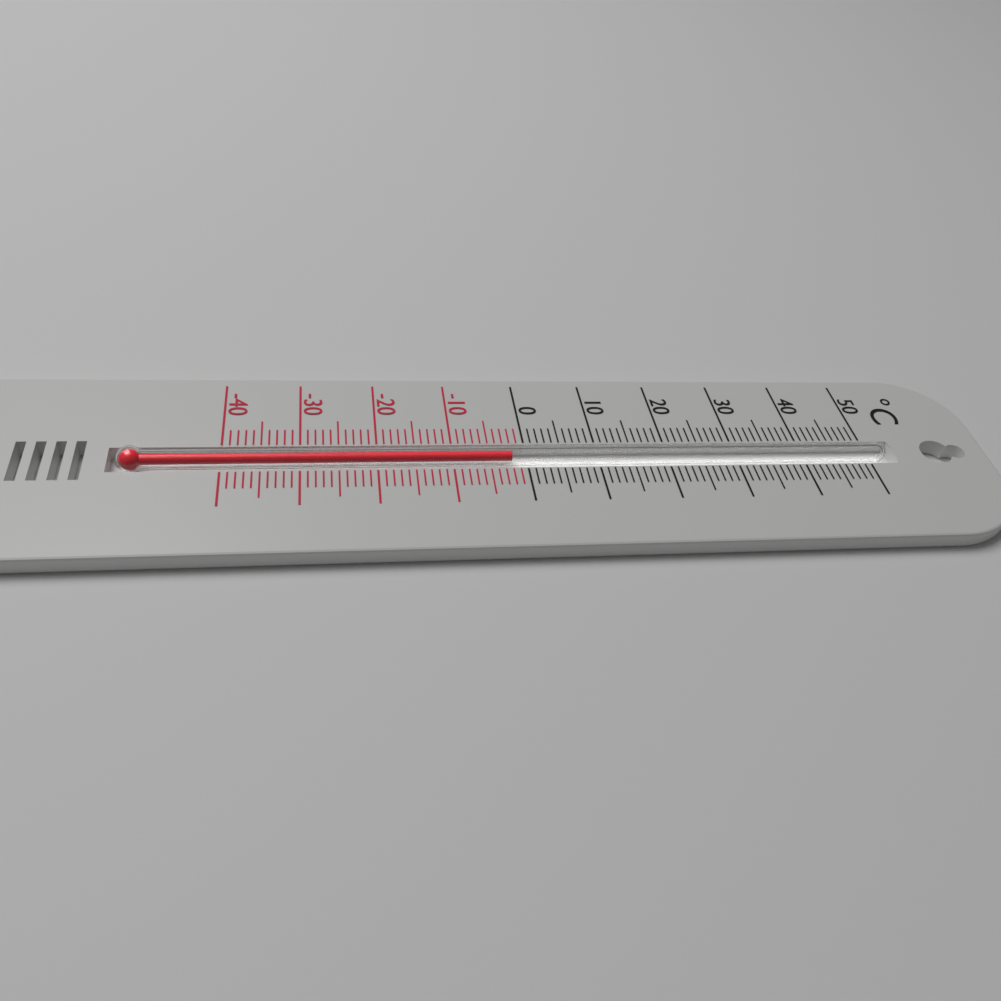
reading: -2 °C
